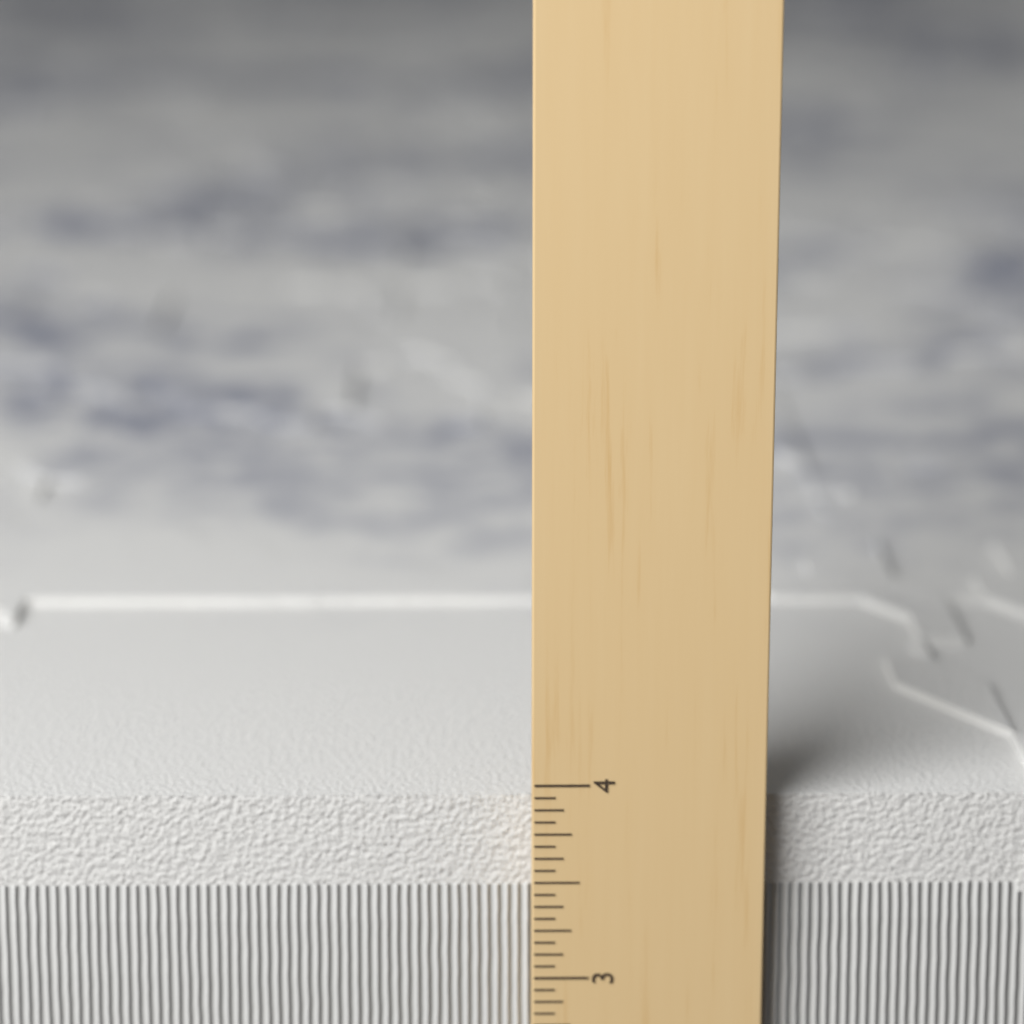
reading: 3.9375 in
